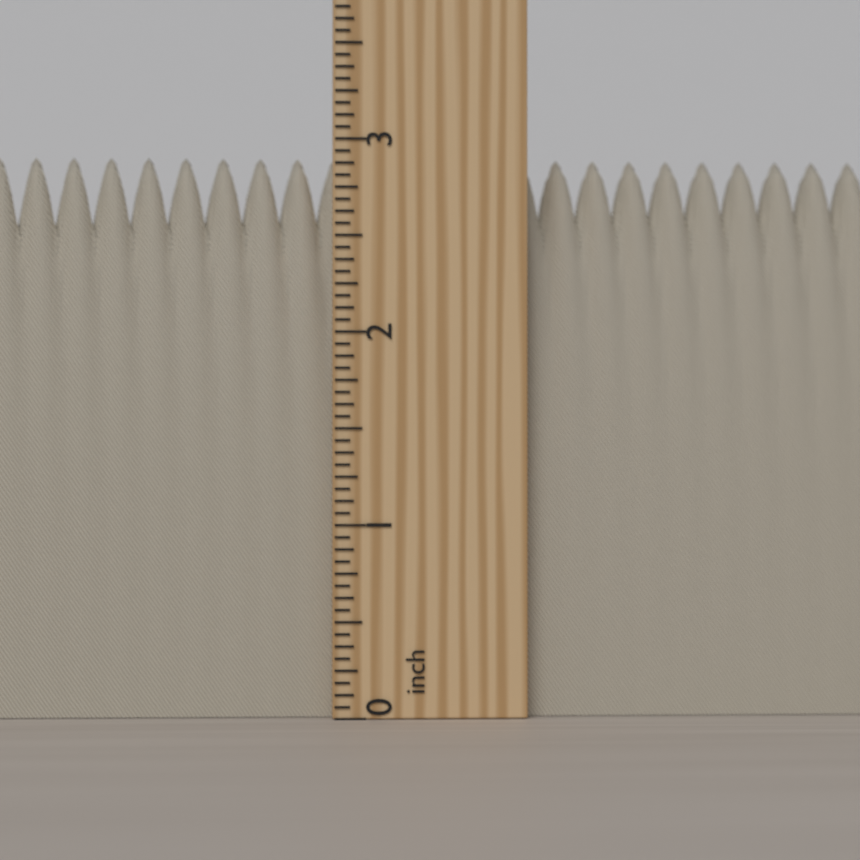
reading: 2.9375 inch
